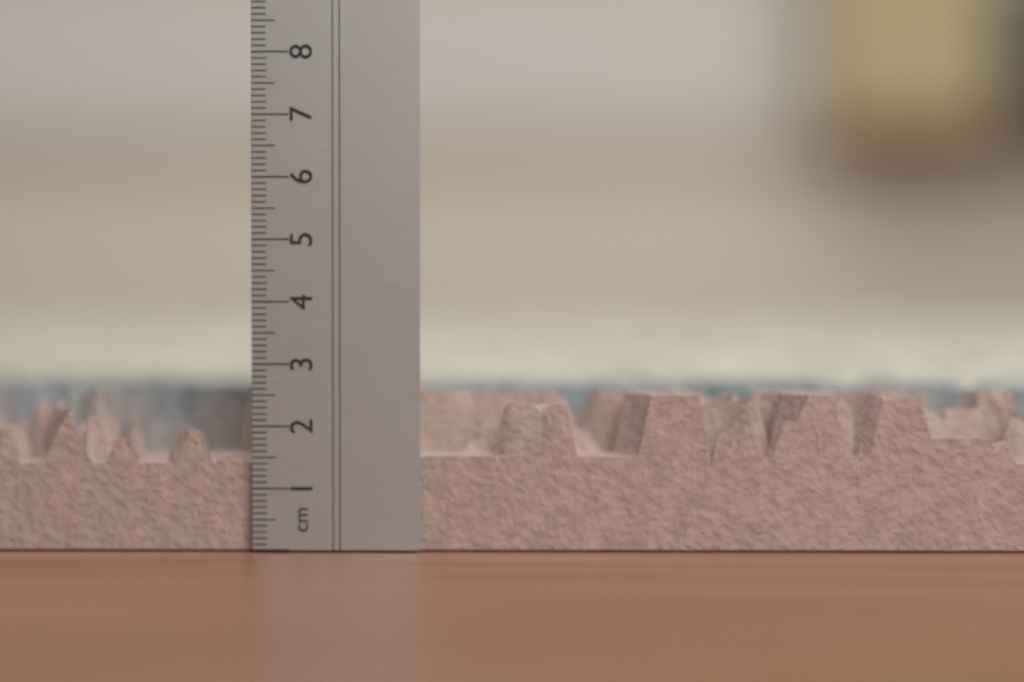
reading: 2.5 cm
